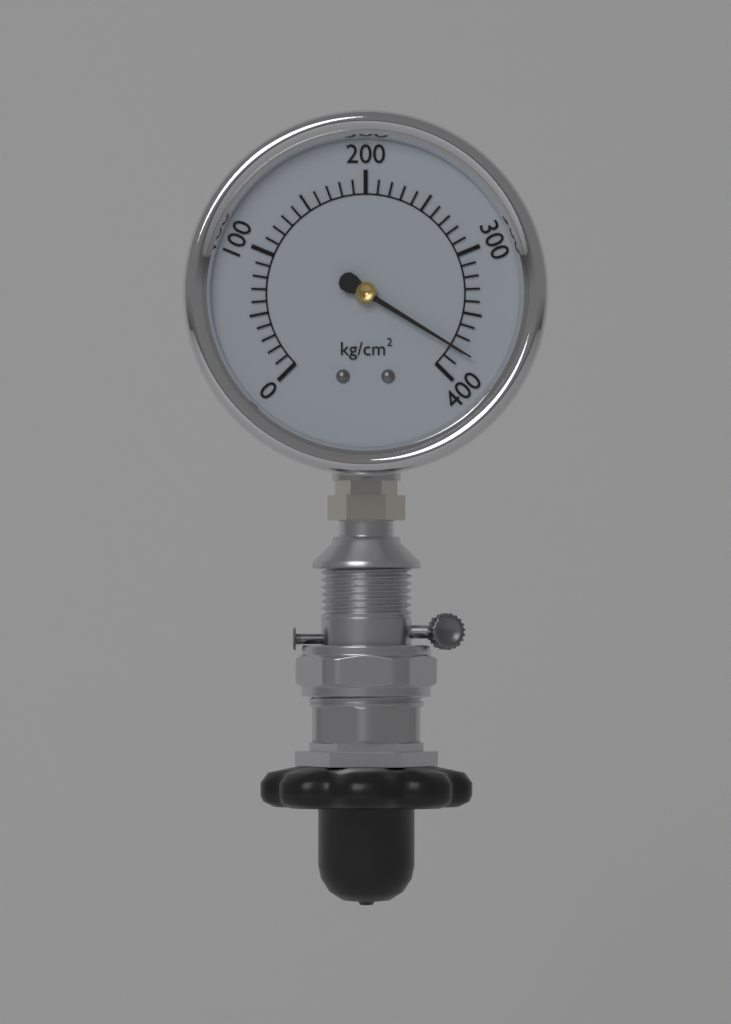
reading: 380 kg/cm²
